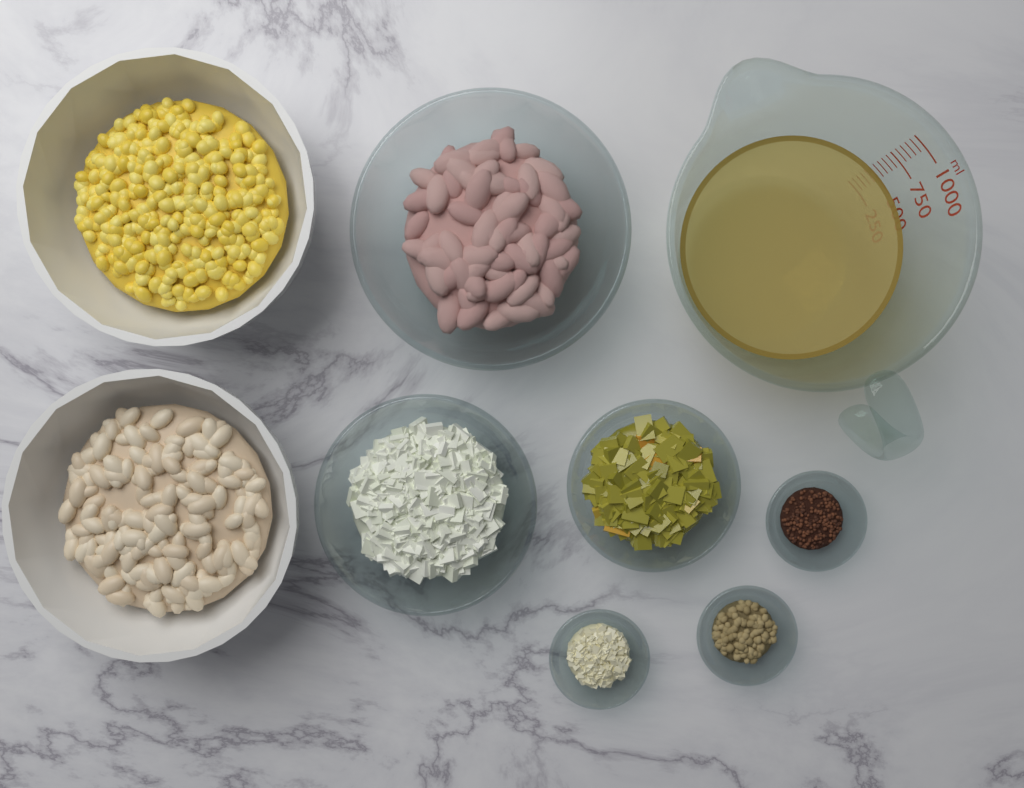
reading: 600 ml
